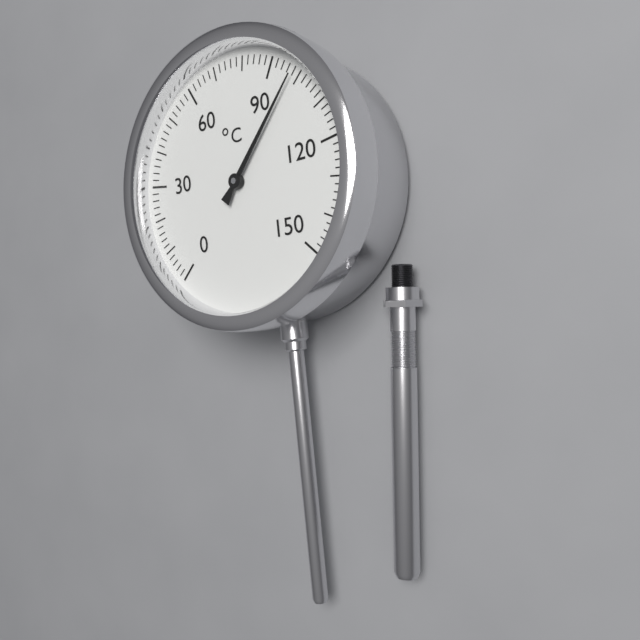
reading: 98 °C
